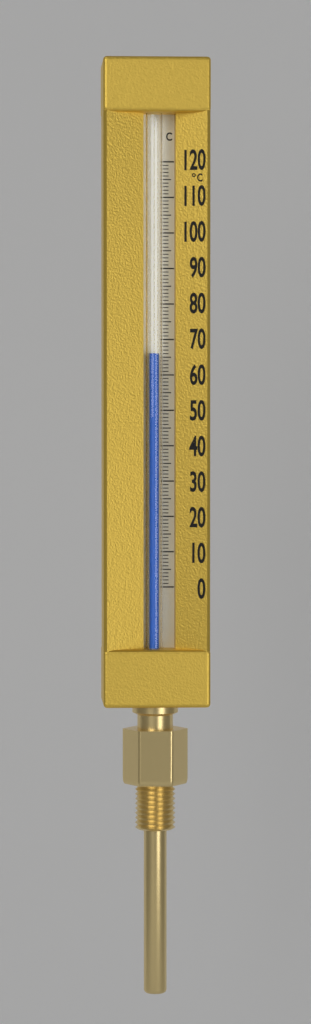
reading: 66 °C
